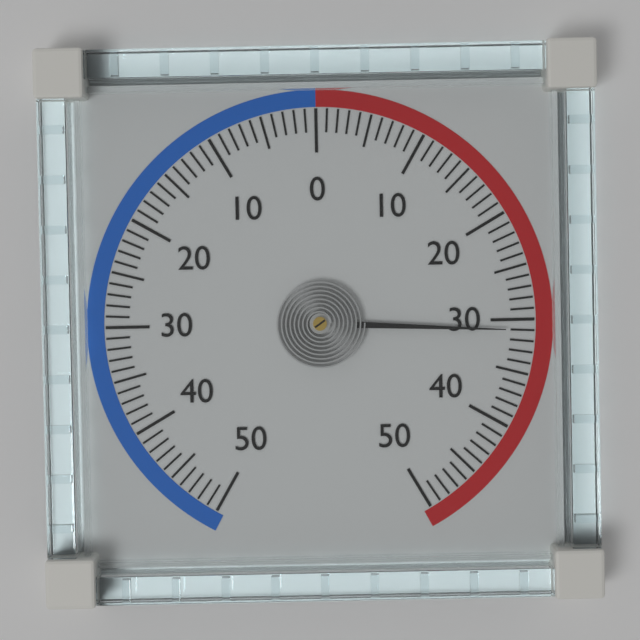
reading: 31 (no unit)
